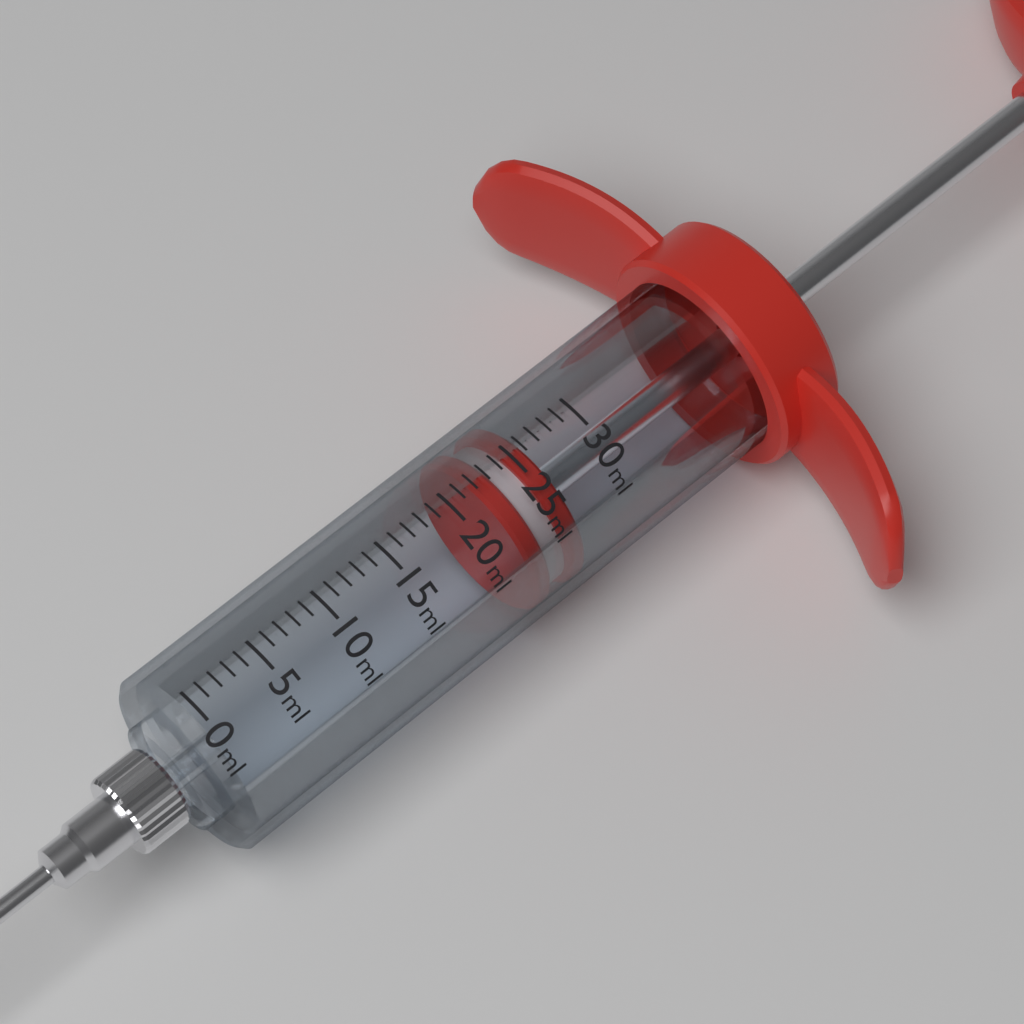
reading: 22 ml
